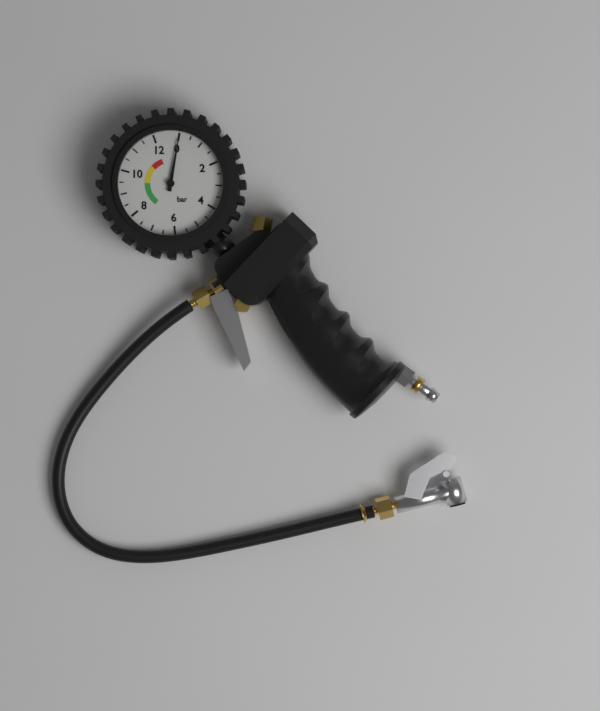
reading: 0.0 bar
